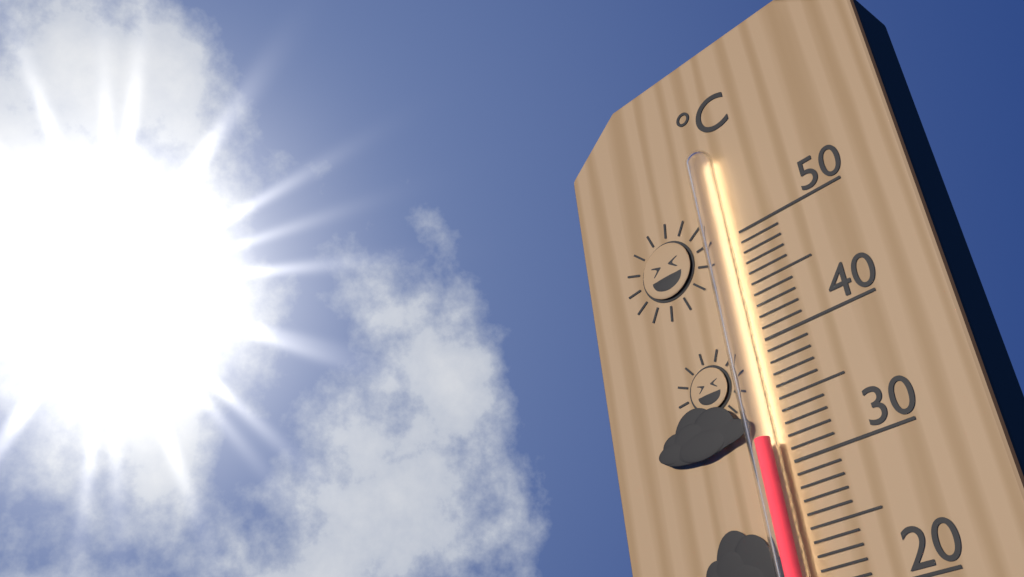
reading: 32 °C
